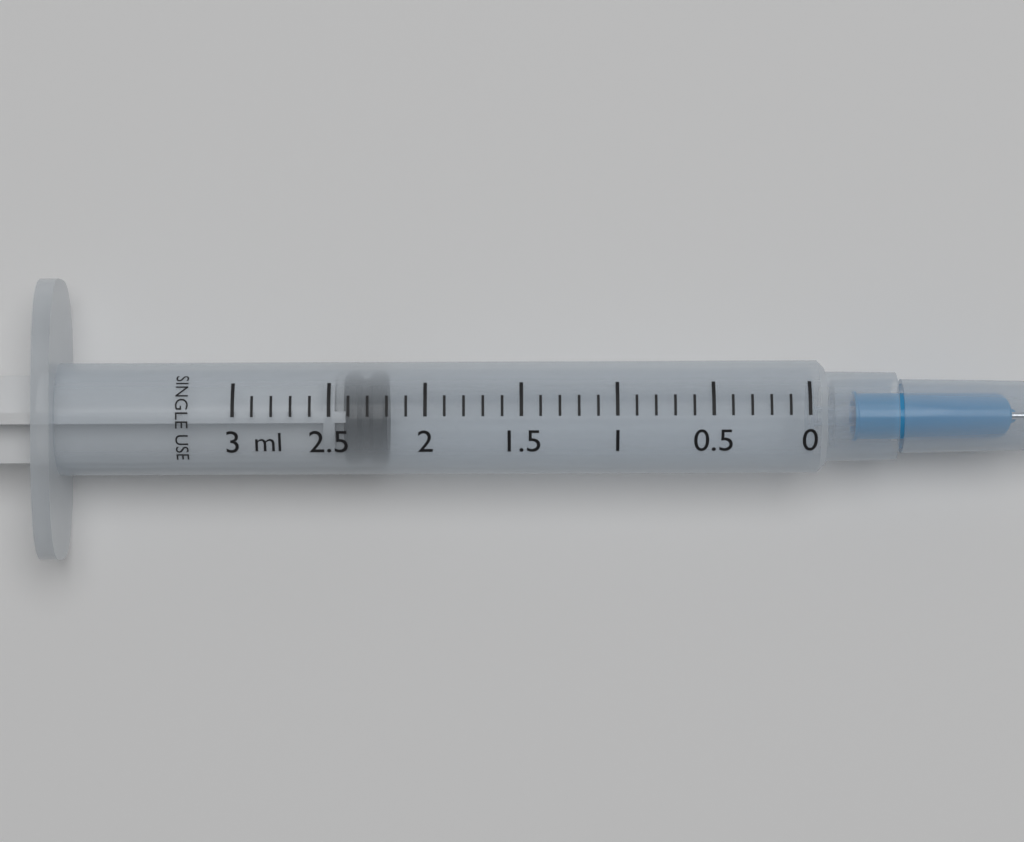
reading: 2.2 ml
